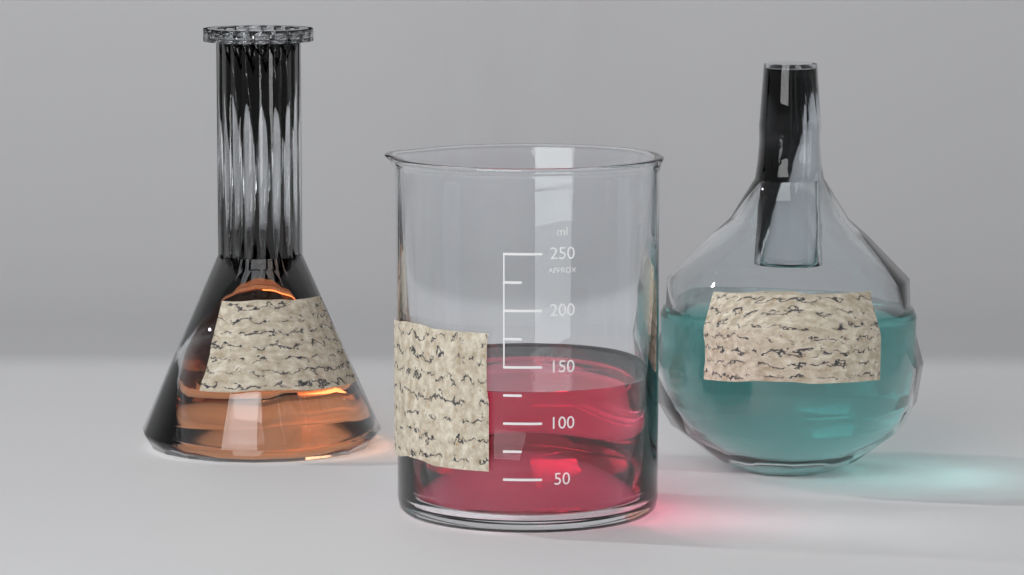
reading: 125 ml
